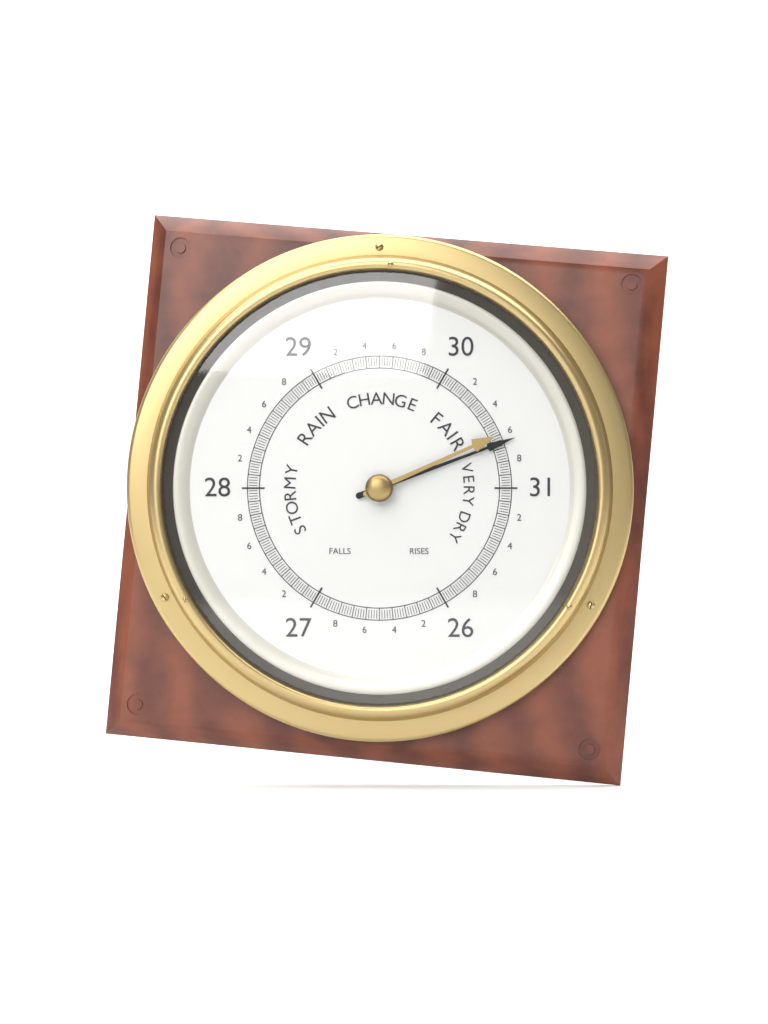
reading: 30.66 (no unit)
